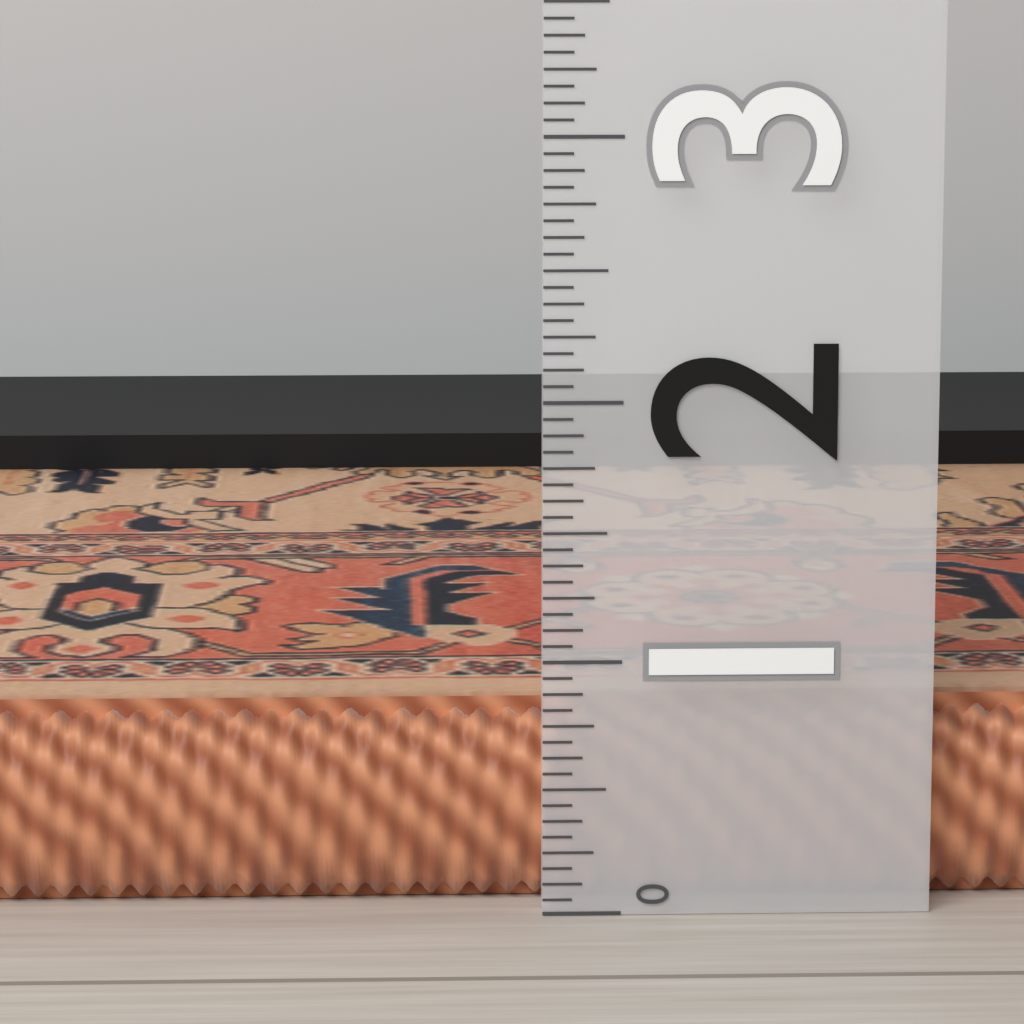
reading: 0.8125 (no unit)
